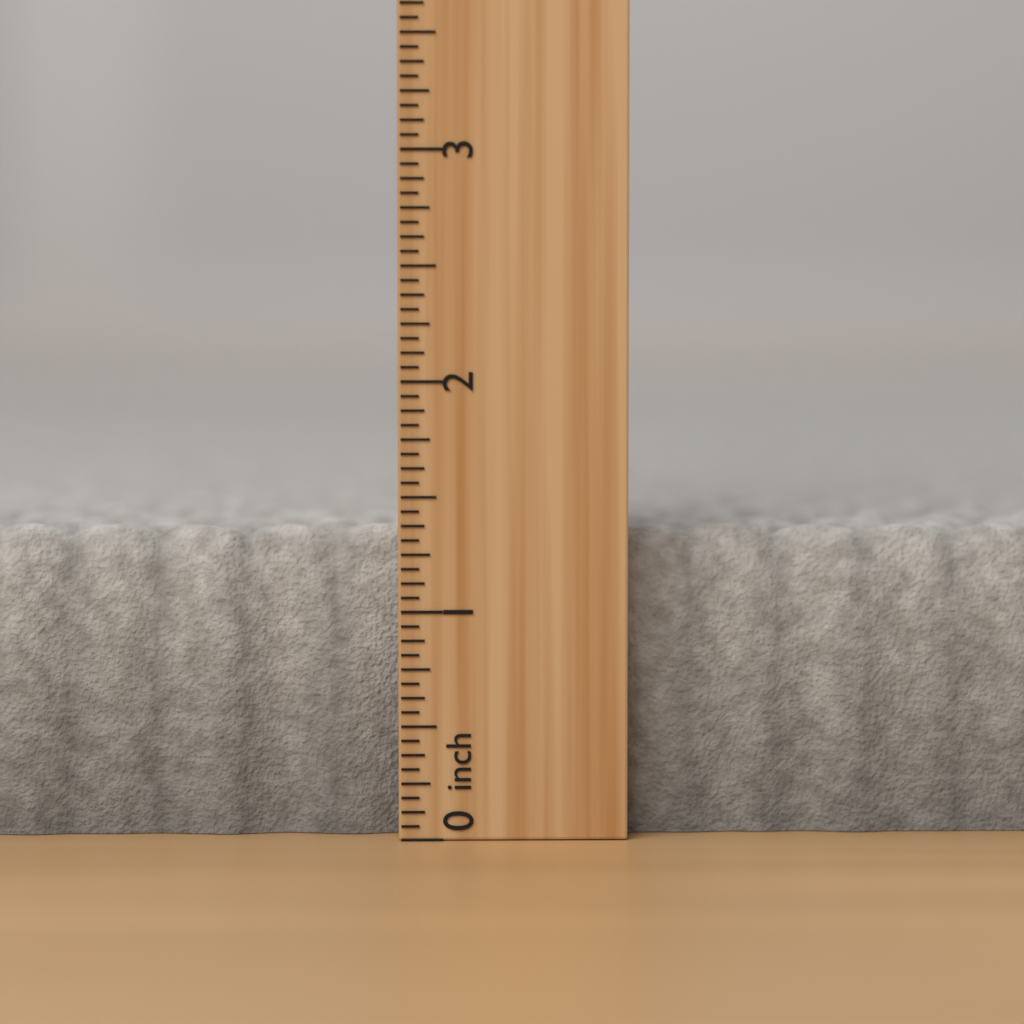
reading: 1.3750 inch
